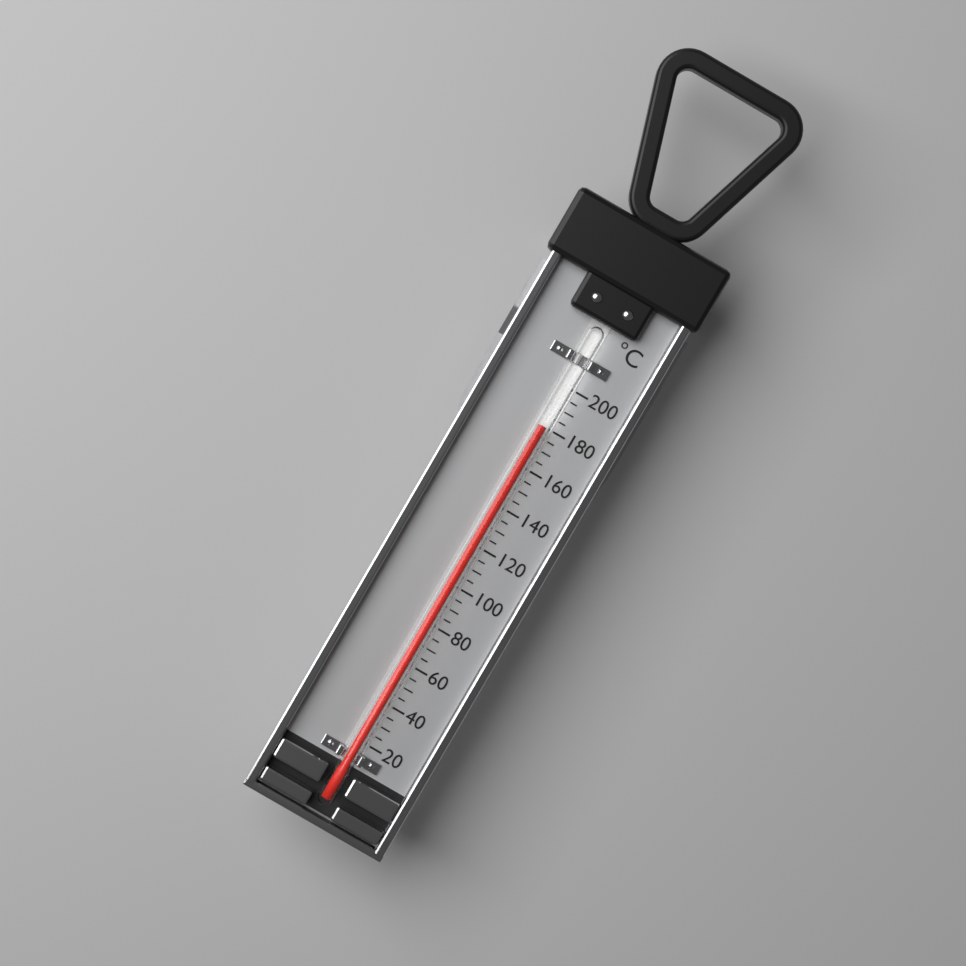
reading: 180 °C
